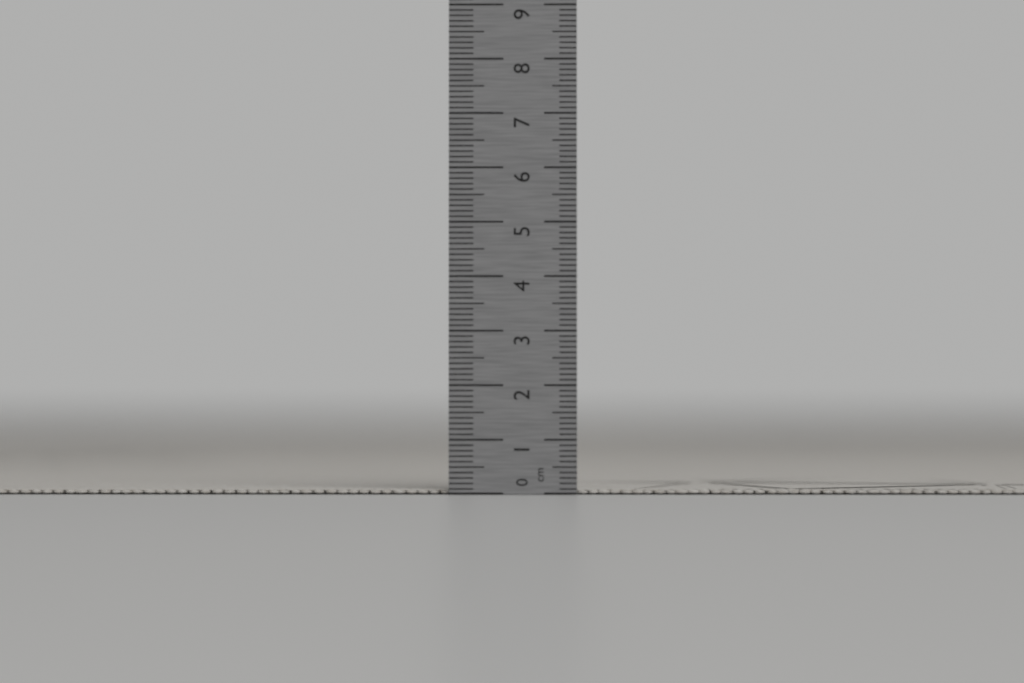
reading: 0.1 cm
